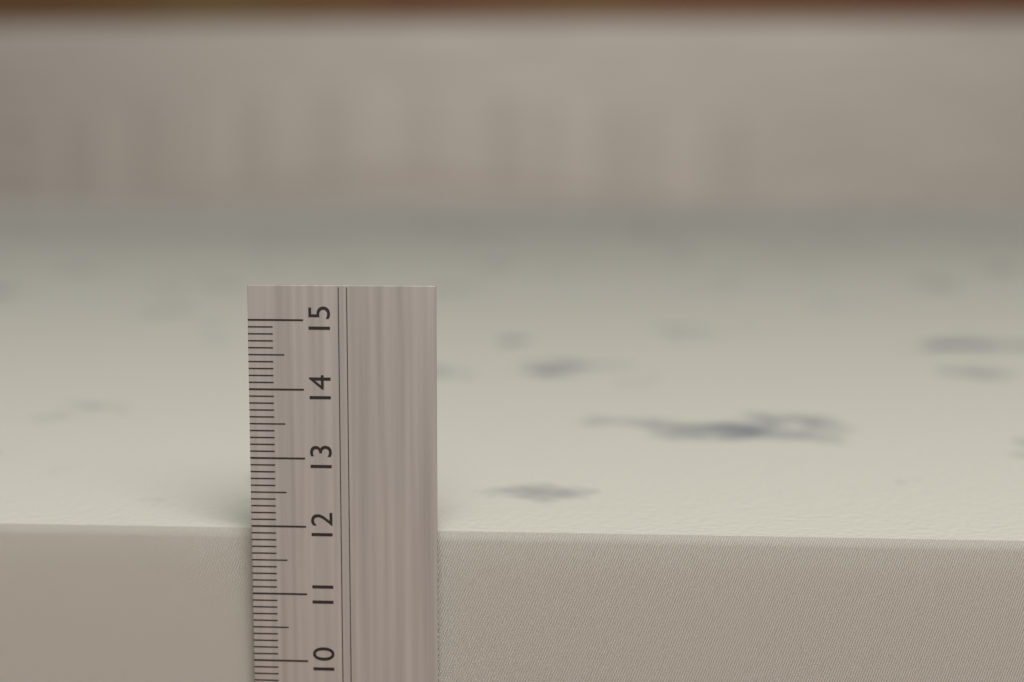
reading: 11.9 cm
